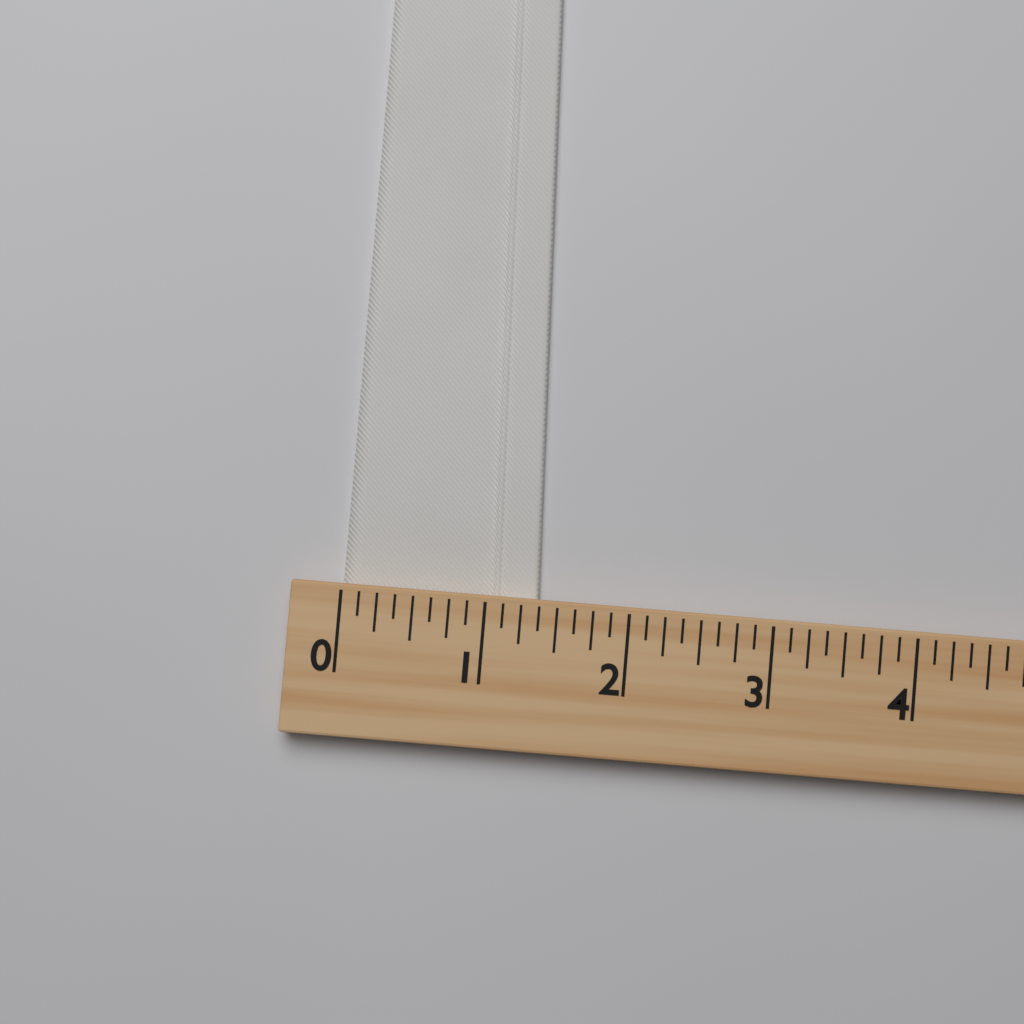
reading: 1.375 (no unit)
